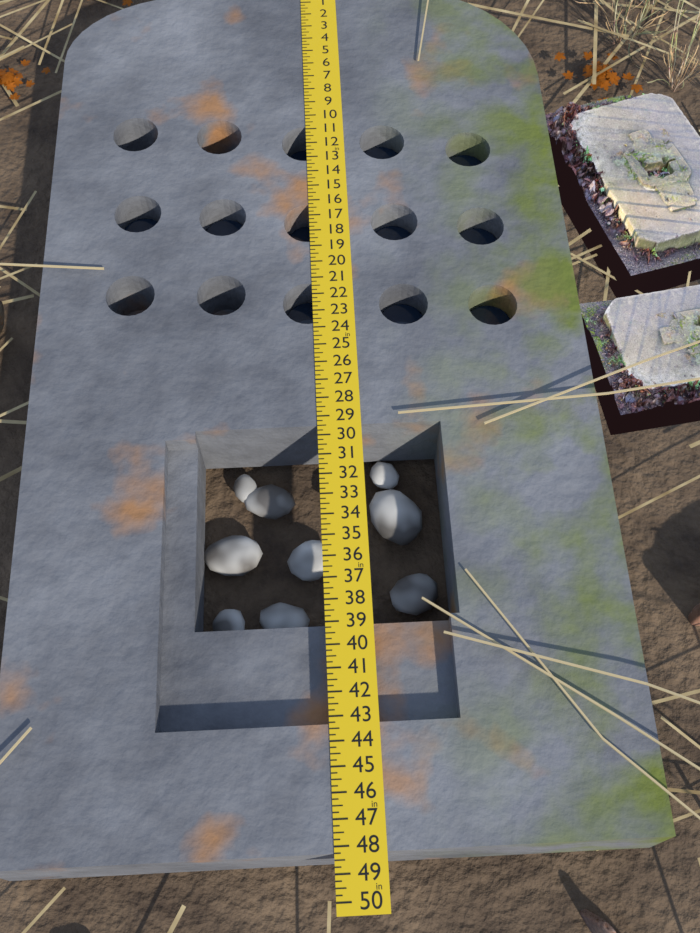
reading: 48.25 in
